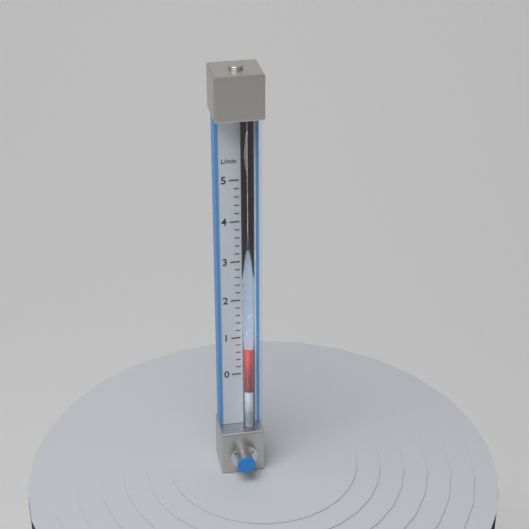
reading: 0.8 L/min
